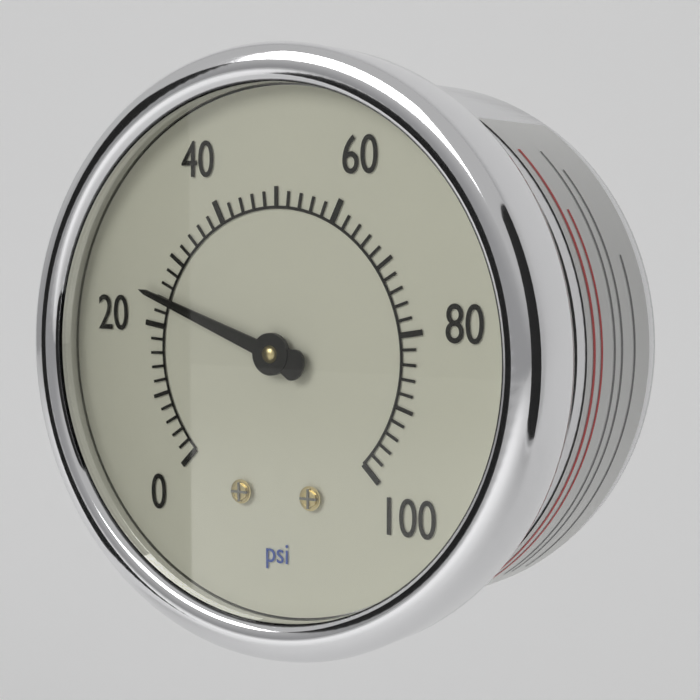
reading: 24 psi
